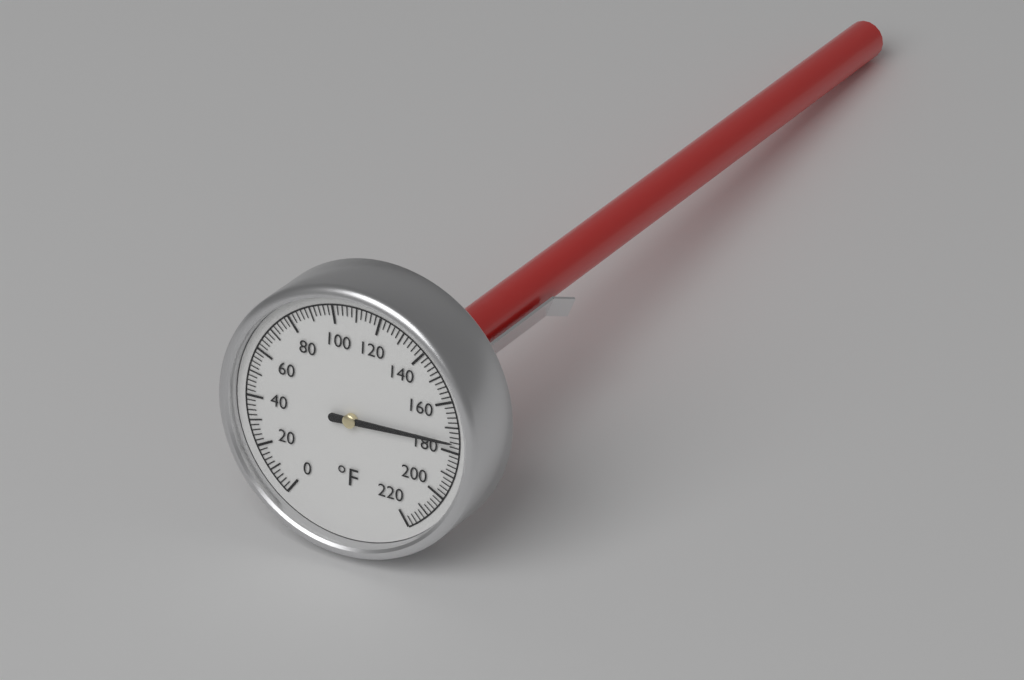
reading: 176 °F
